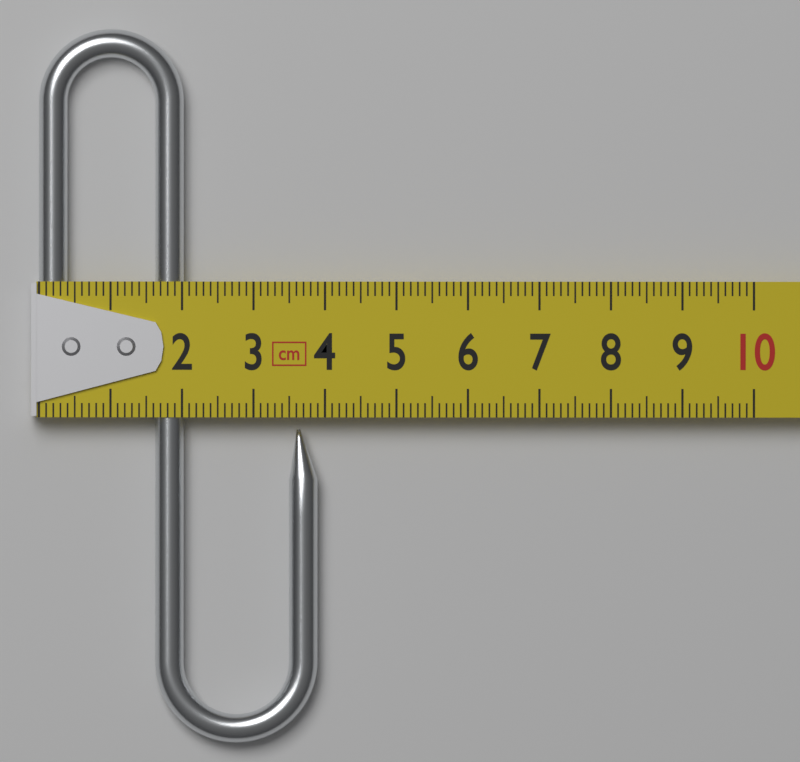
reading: 3.9 cm
